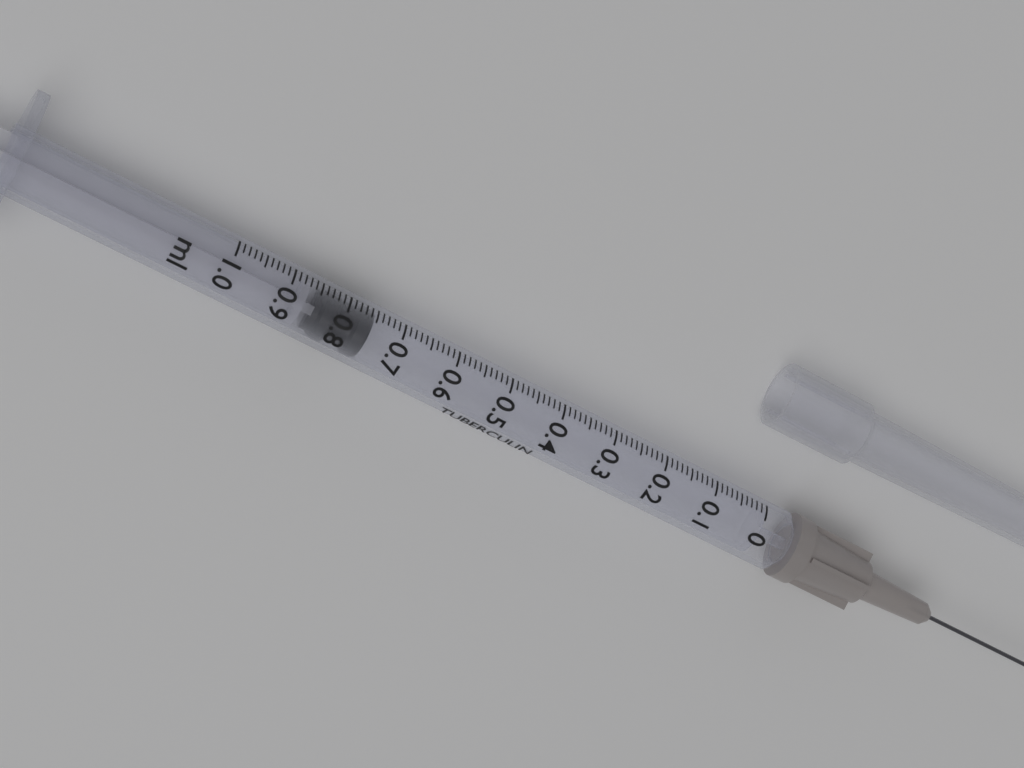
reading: 0.75 ml
